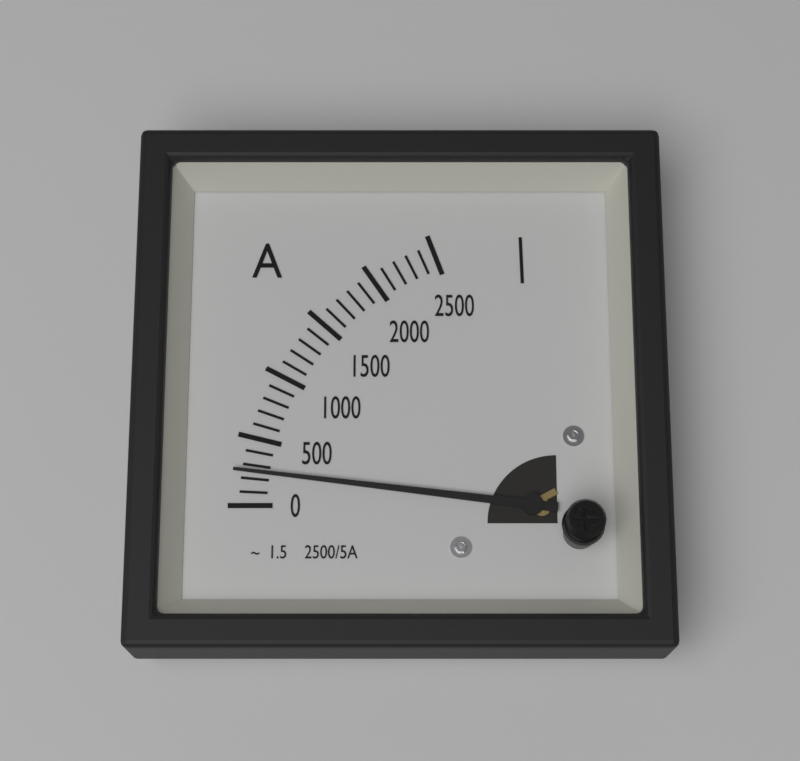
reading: 250 A
